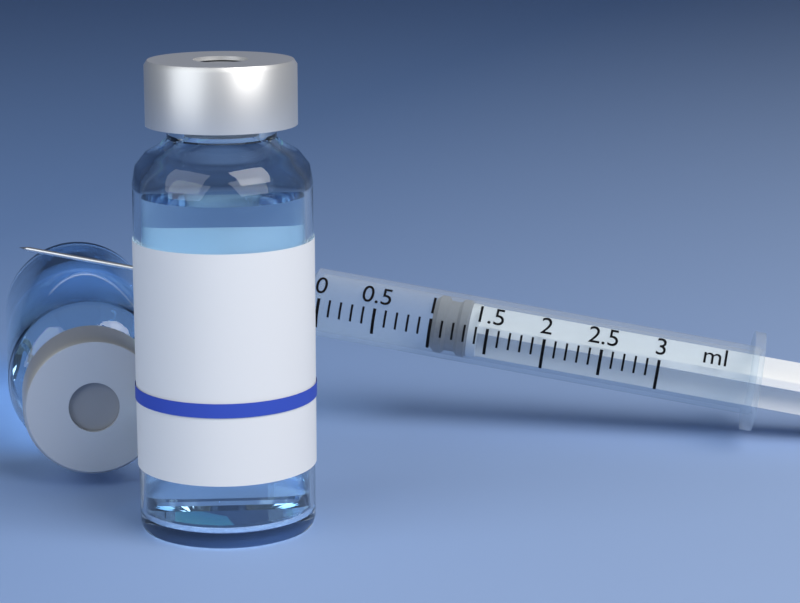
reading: 1.0 ml
